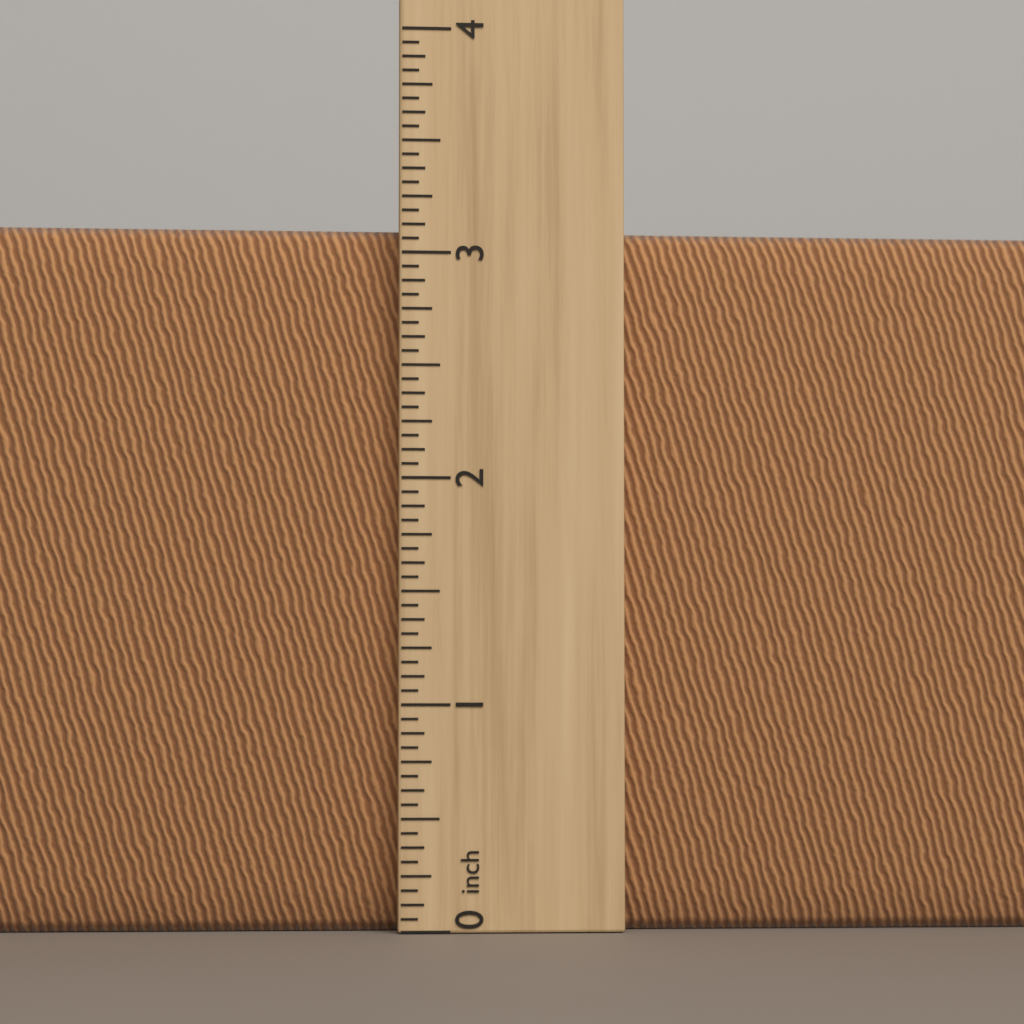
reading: 3.1250 inch
